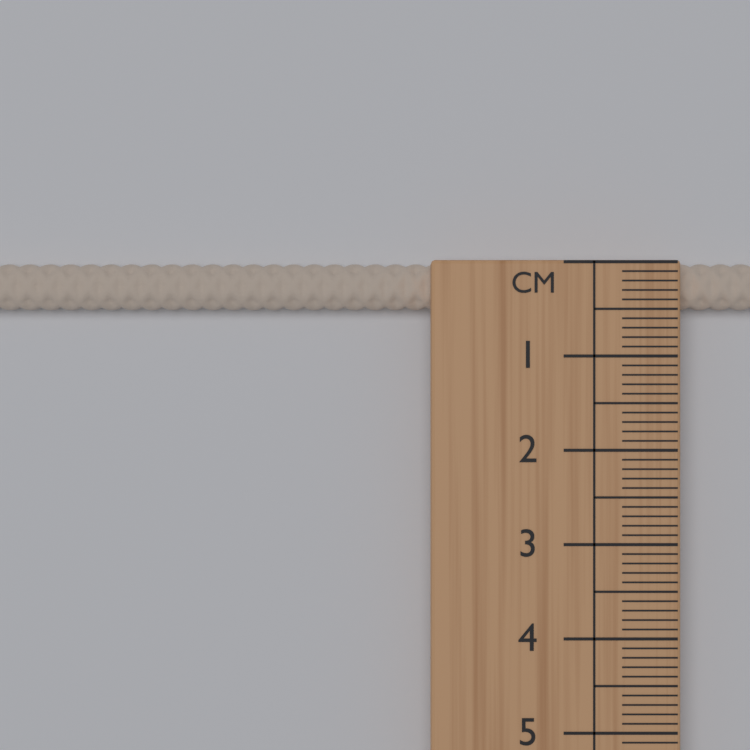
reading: 0.5 cm
